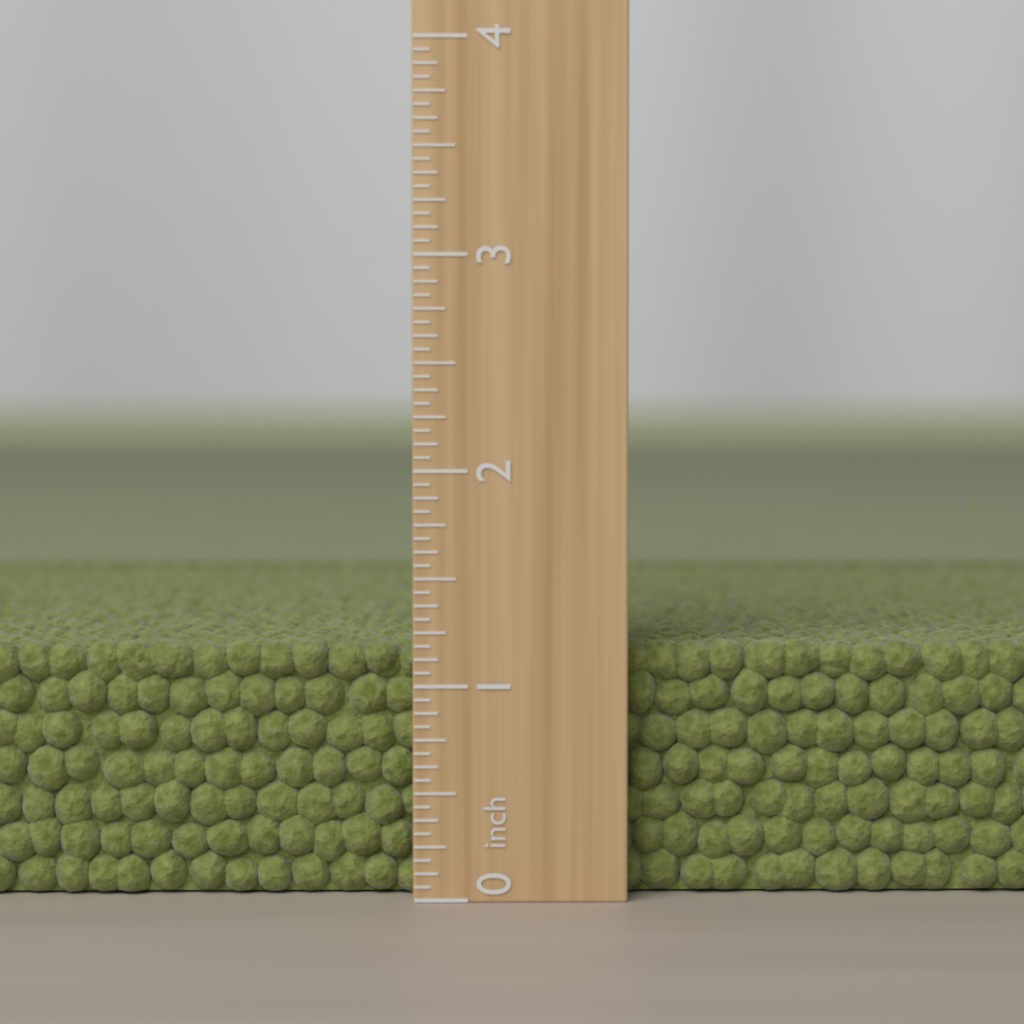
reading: 1.1875 inch
